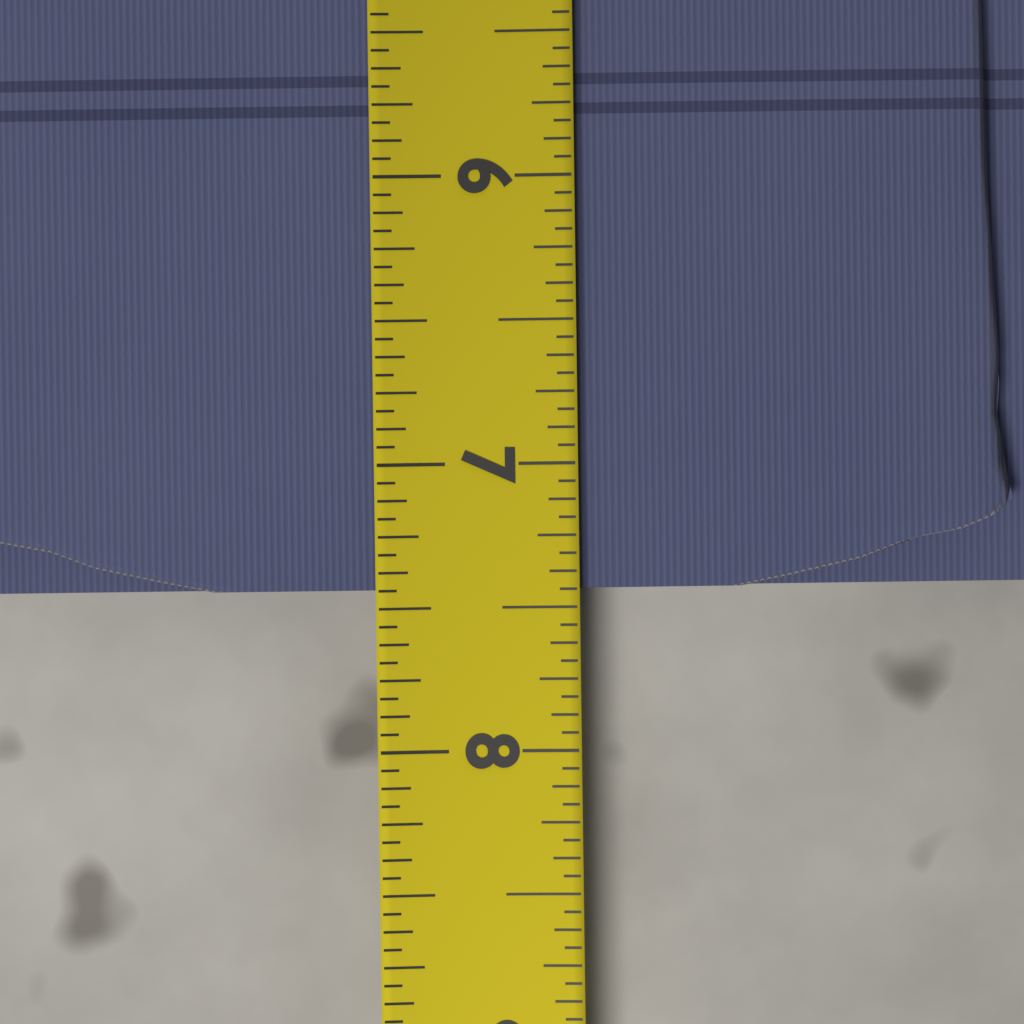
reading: 7.4375 (no unit)
